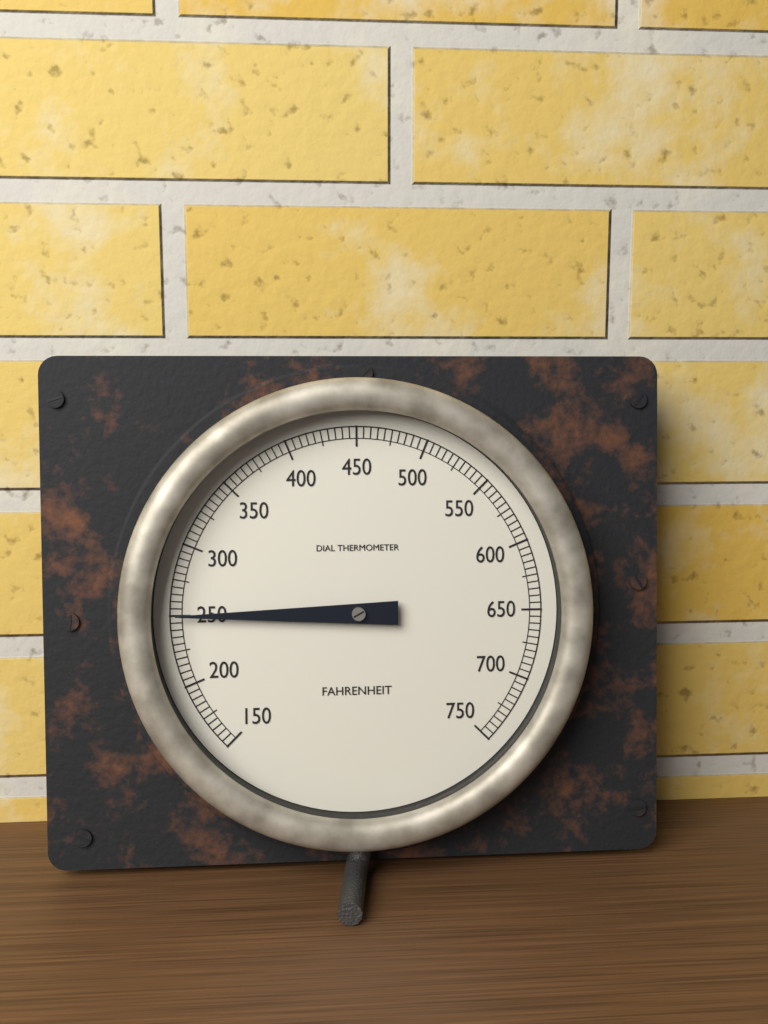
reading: 250 °F
